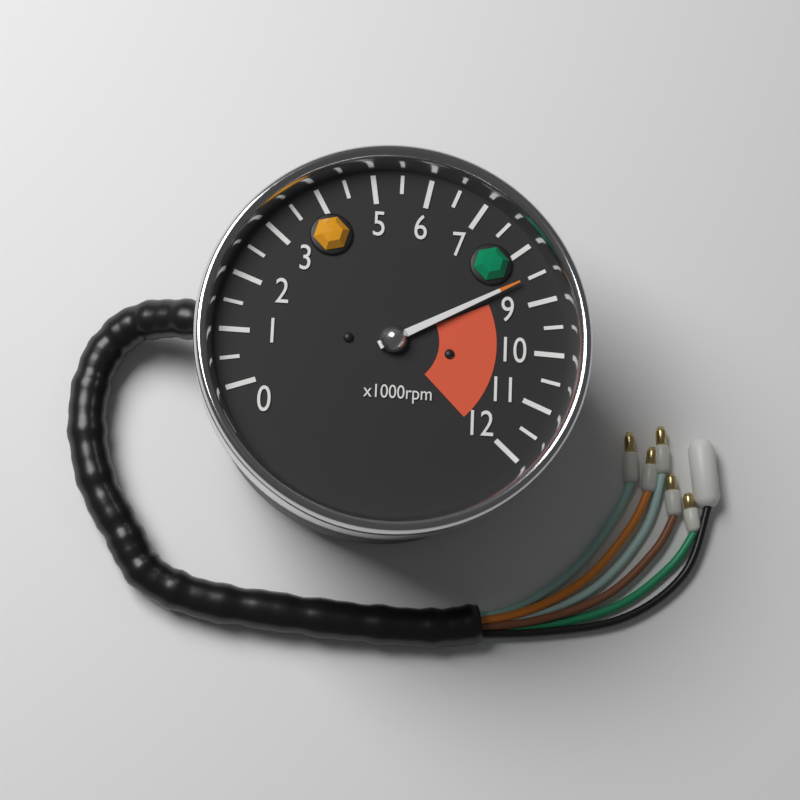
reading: 8500 rpm
